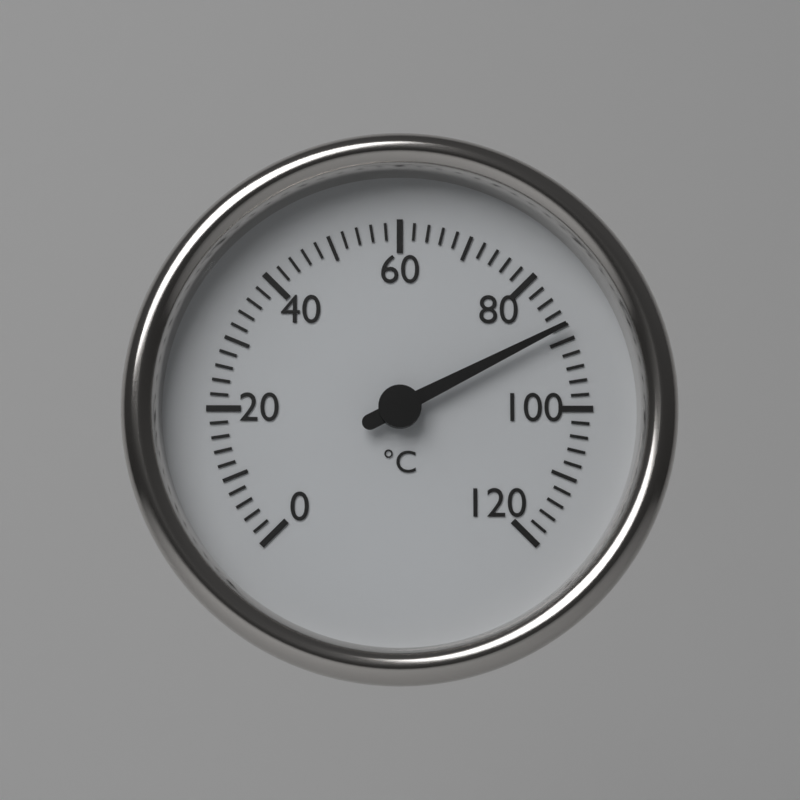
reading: 88 °C
